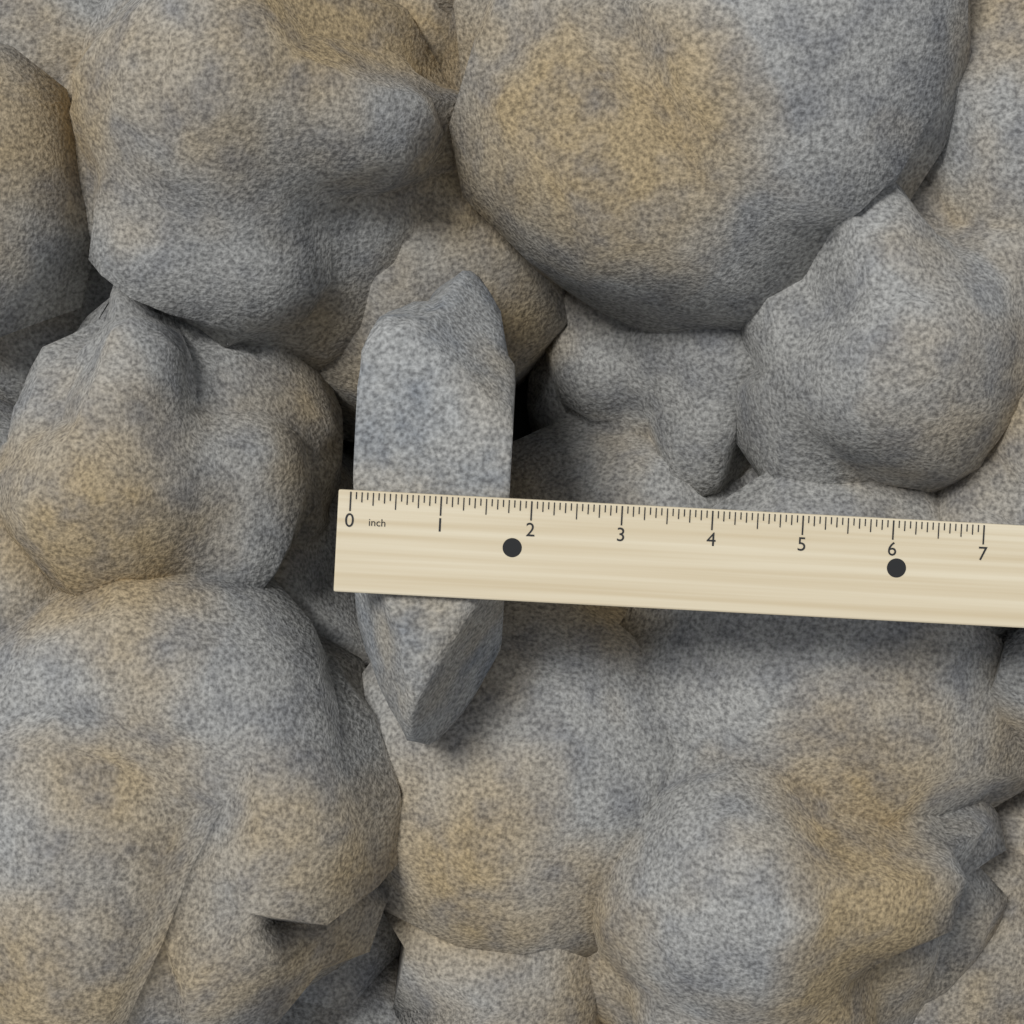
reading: 1.7500 inch
